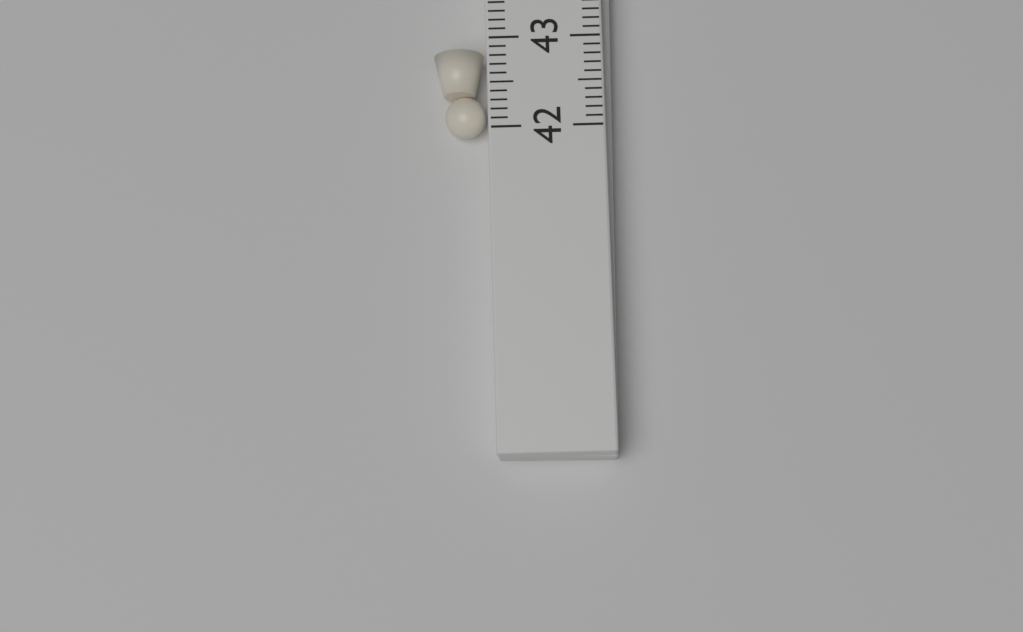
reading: 42.9 (no unit)
